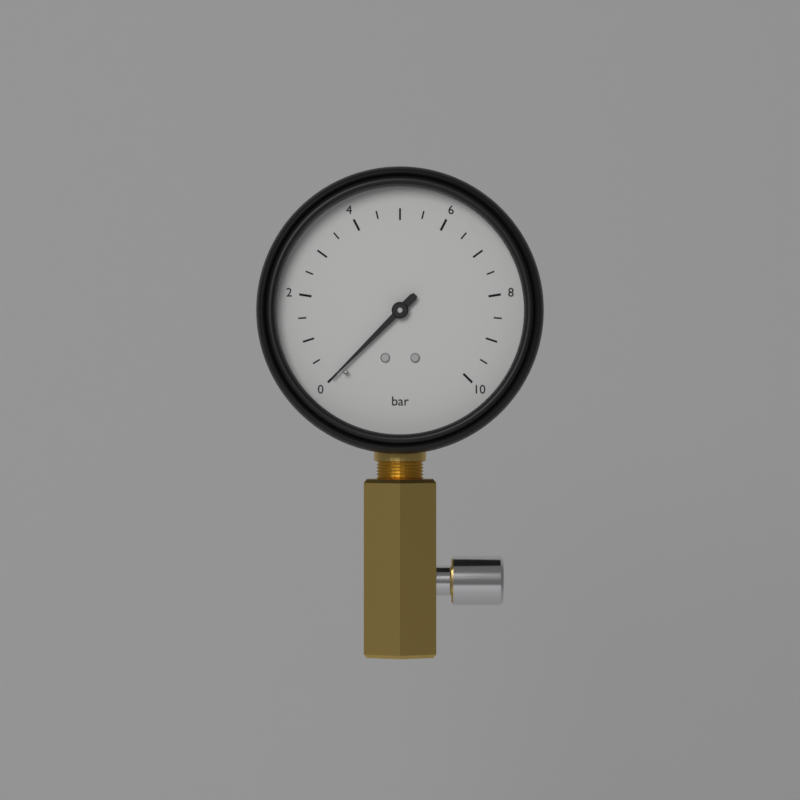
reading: 0.0 bar
